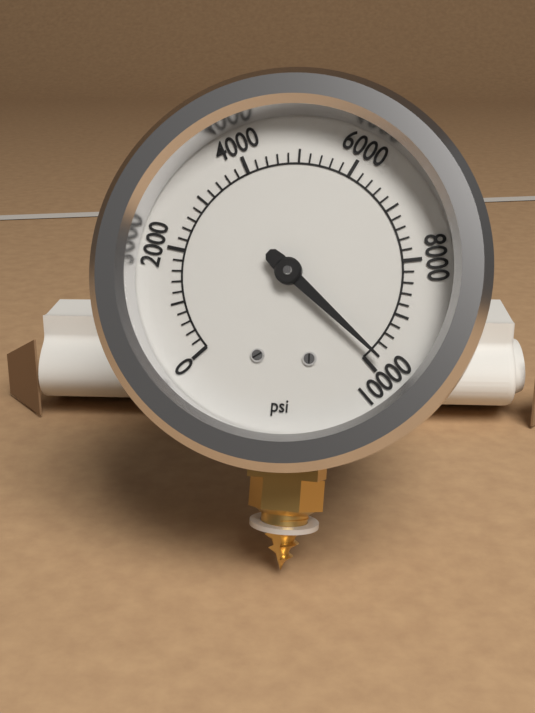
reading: 9800 psi
